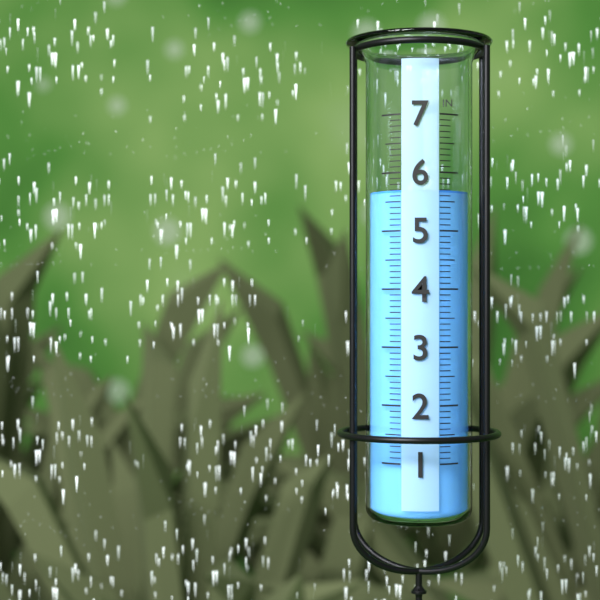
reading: 5.7 in
